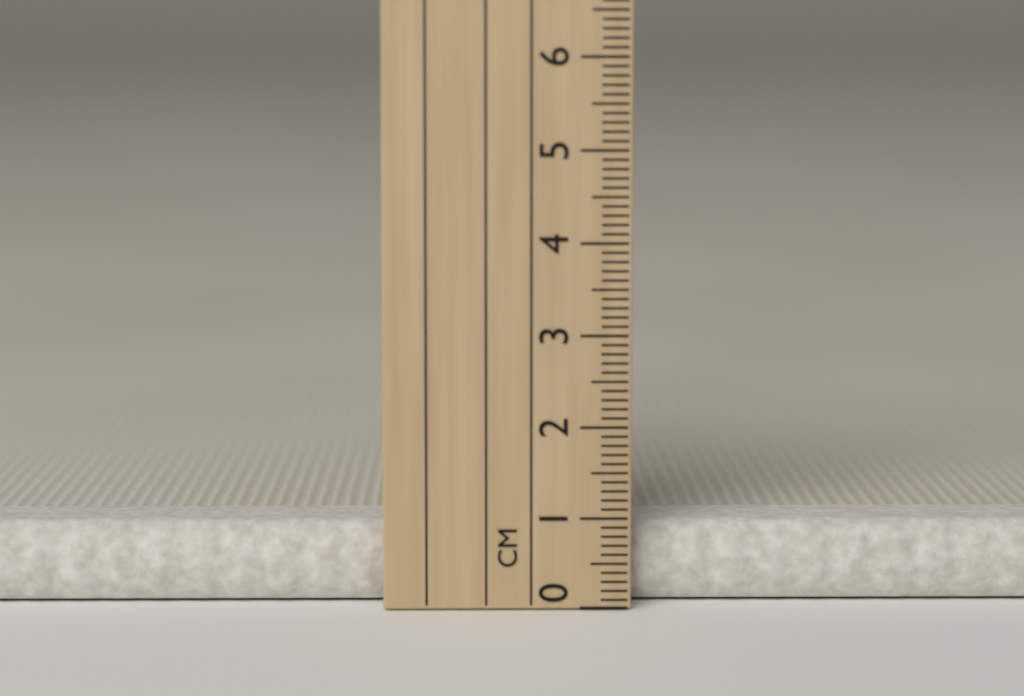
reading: 0.9 cm
